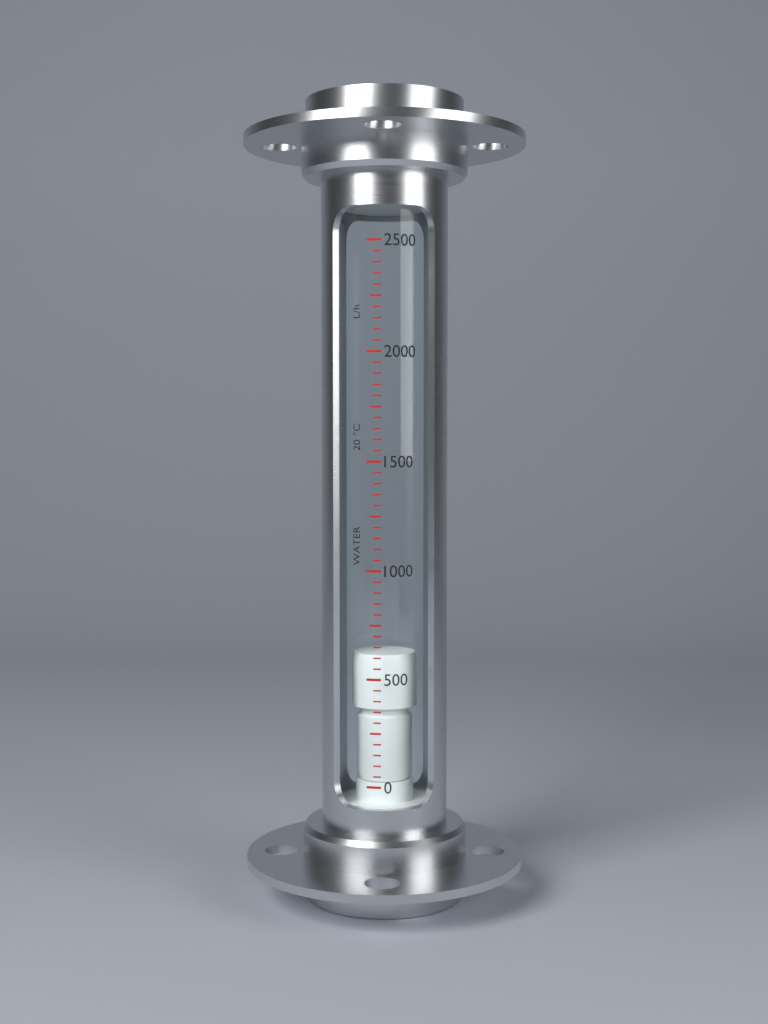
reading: 600 L/h
